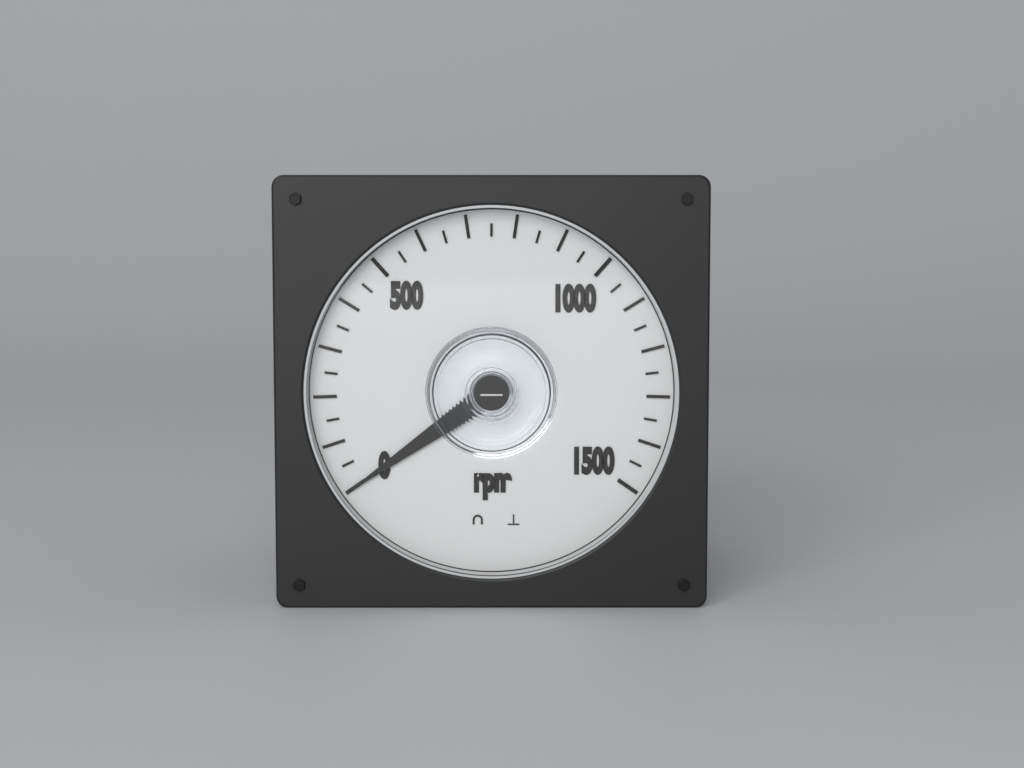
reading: 0 rpm
